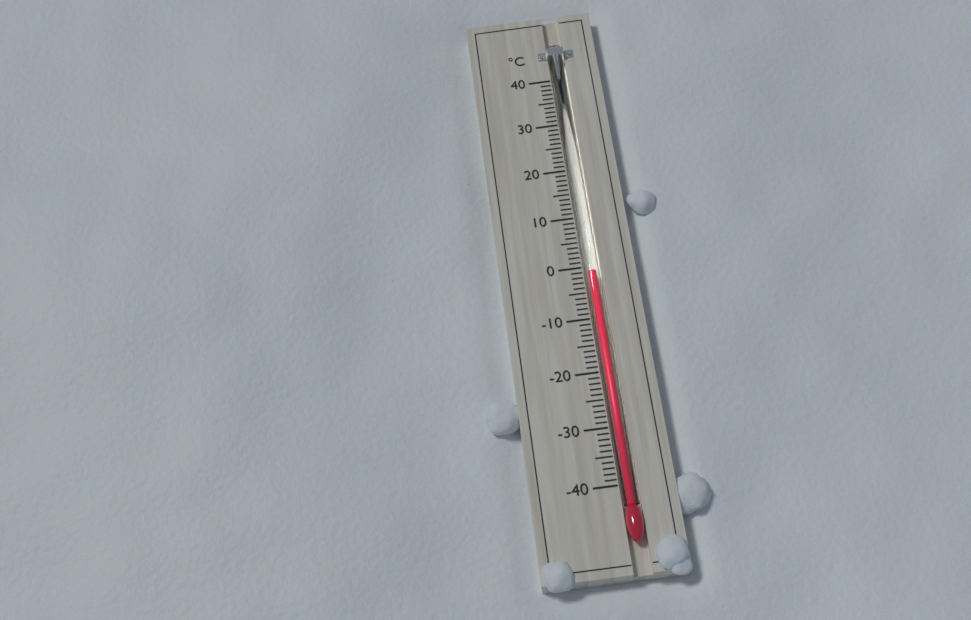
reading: -1 °C
